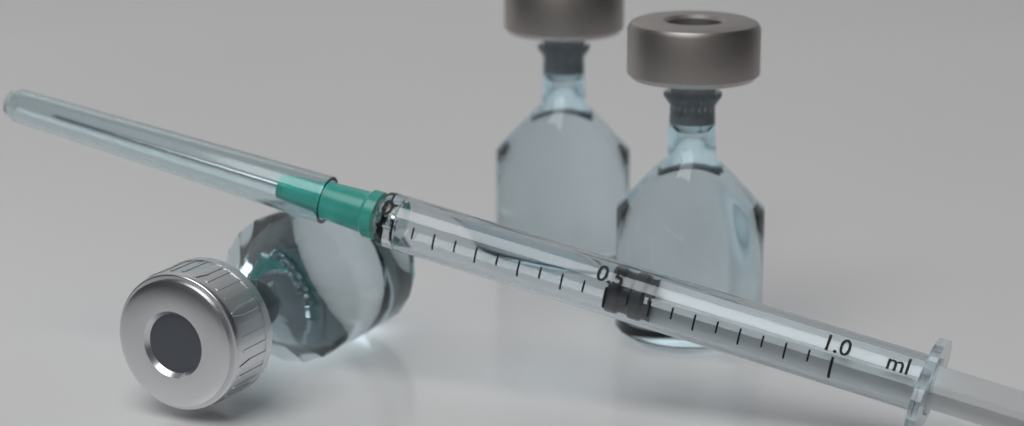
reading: 0.50 ml
